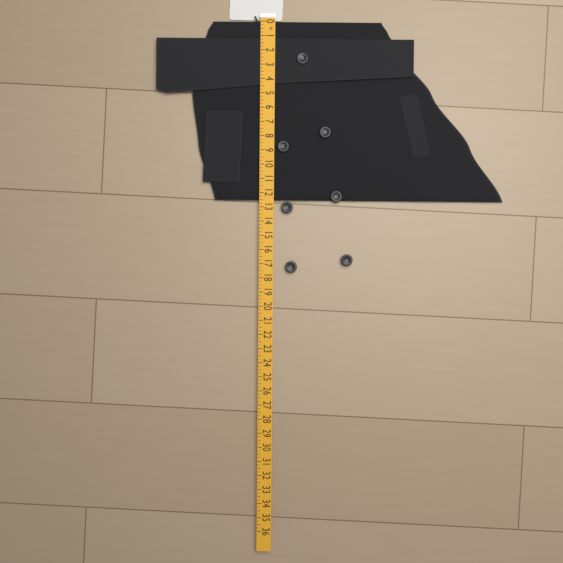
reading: 12.50 in
